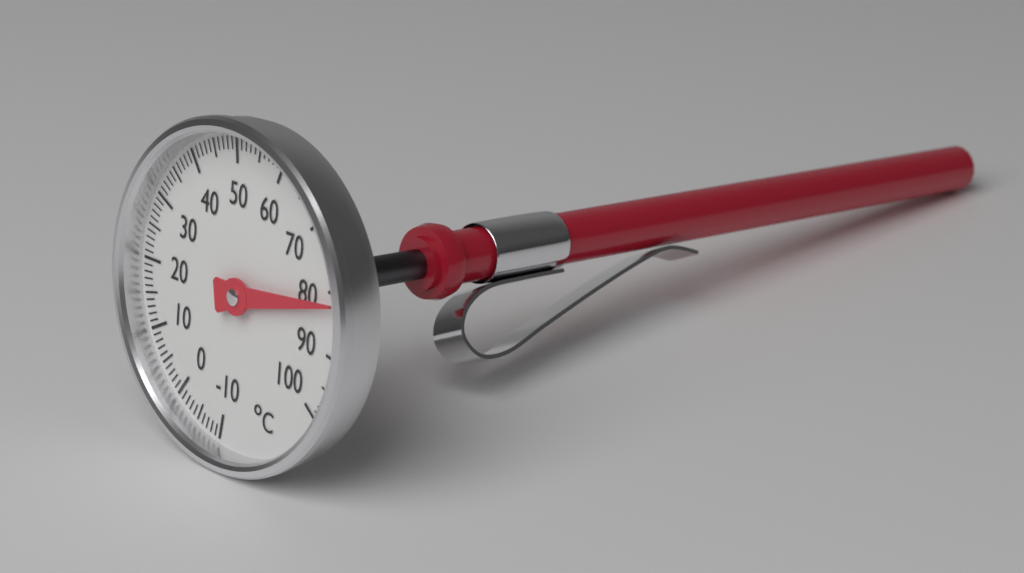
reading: 82 °C
